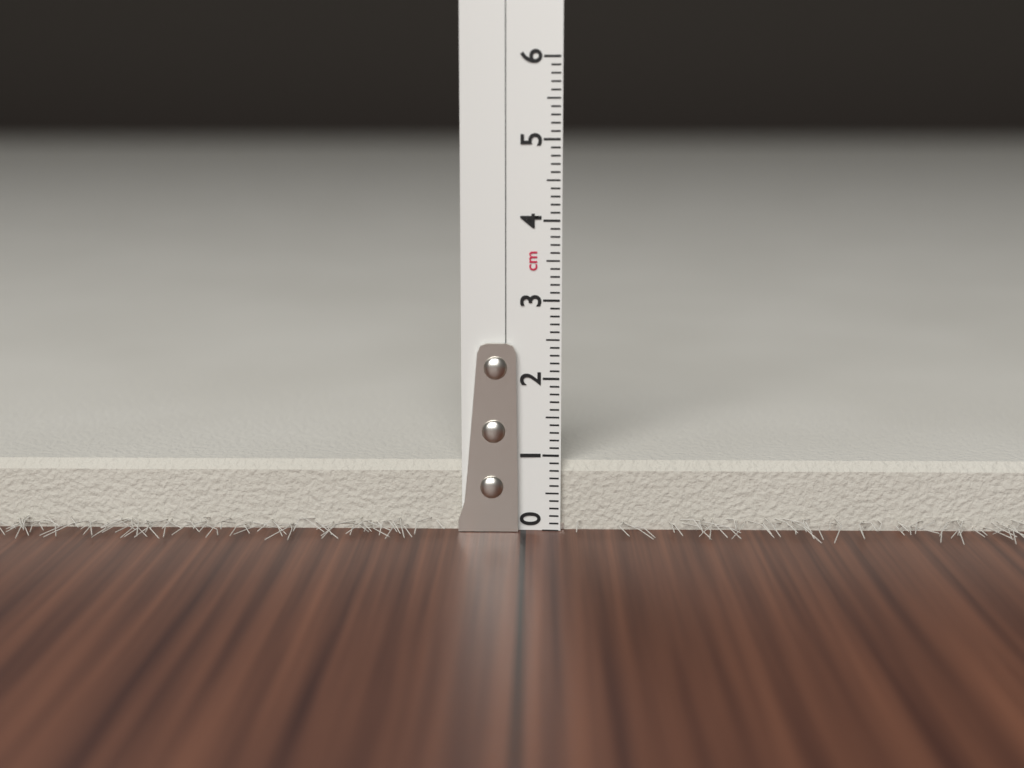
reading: 0.9 cm
